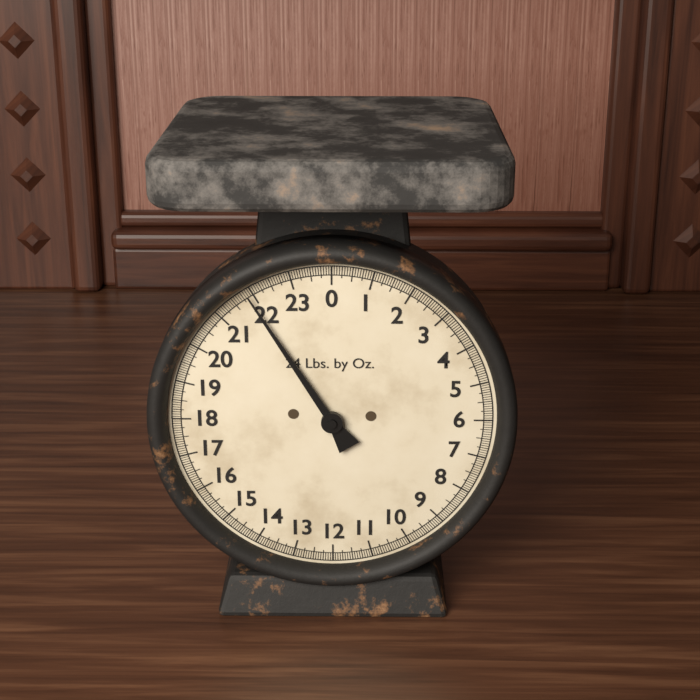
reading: 21.8750 lb
